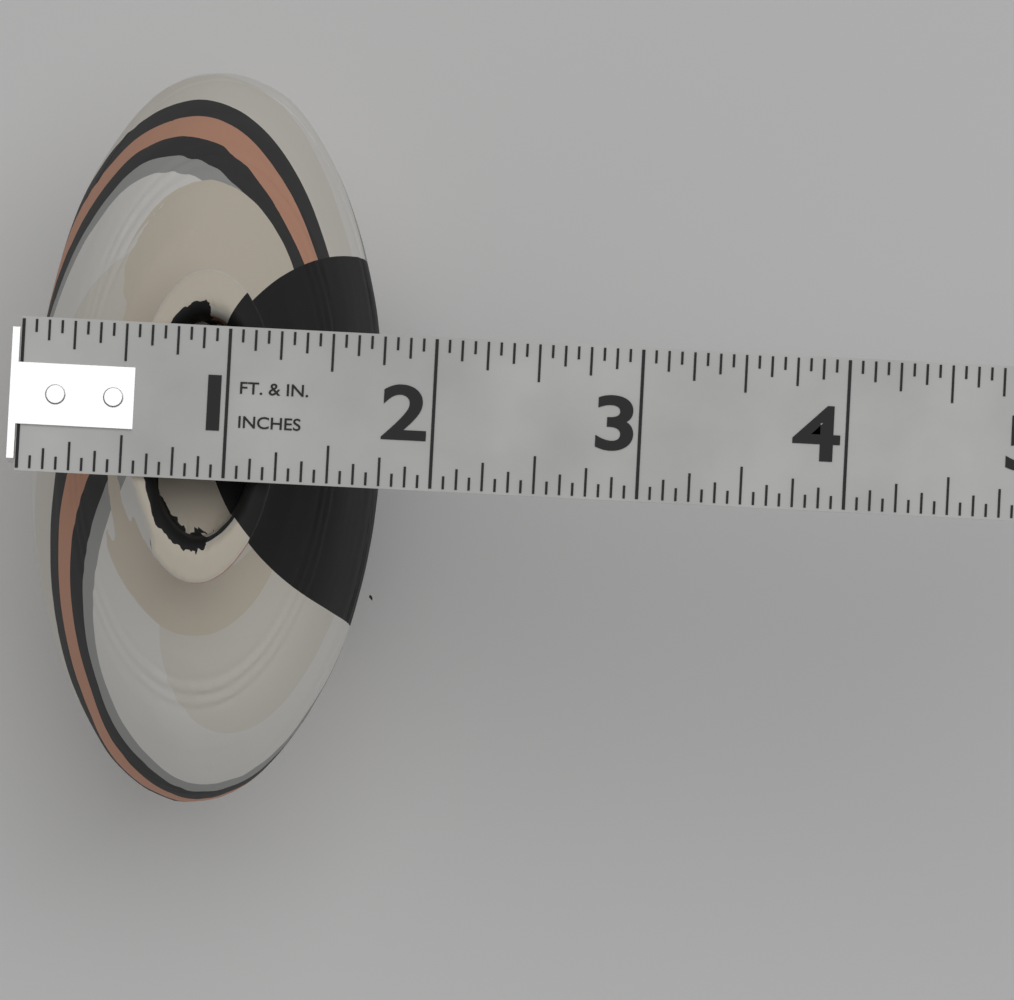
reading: 1.7500 in
